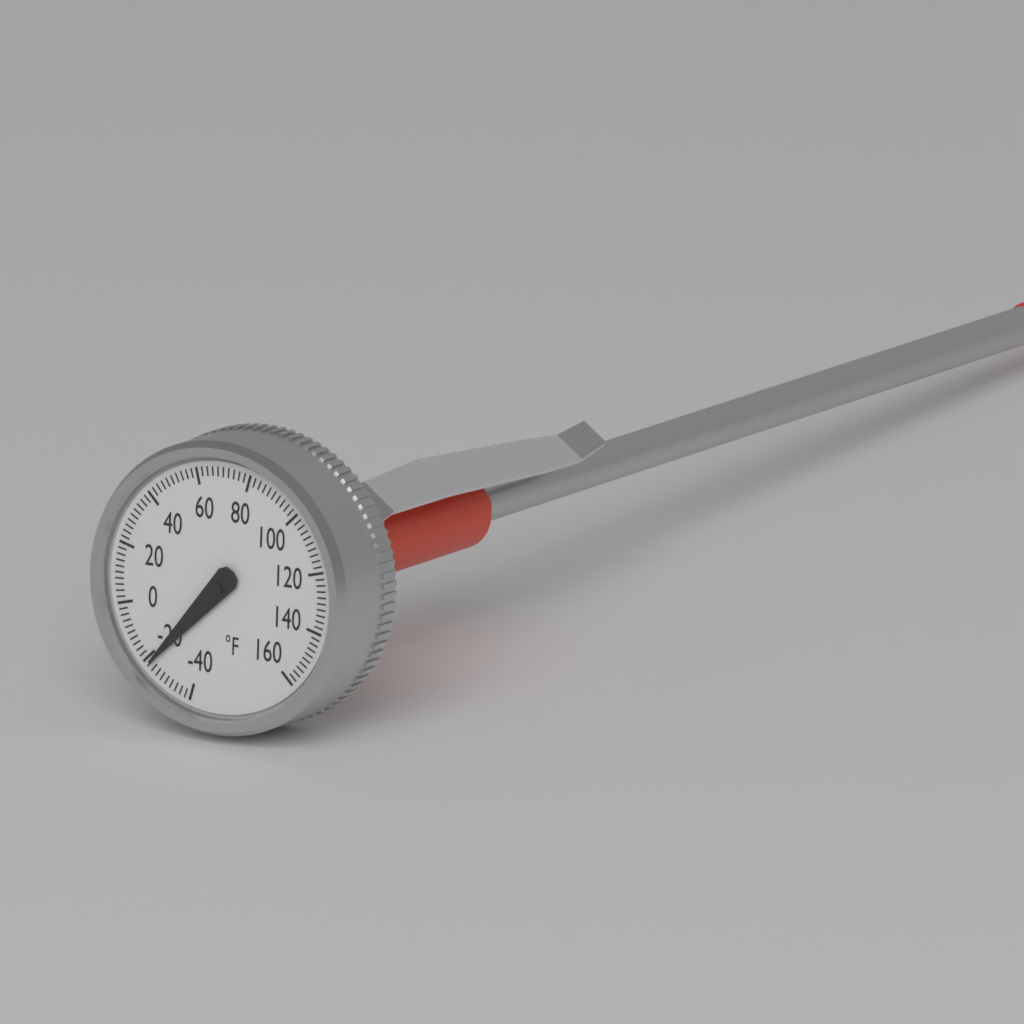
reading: -22 °F
